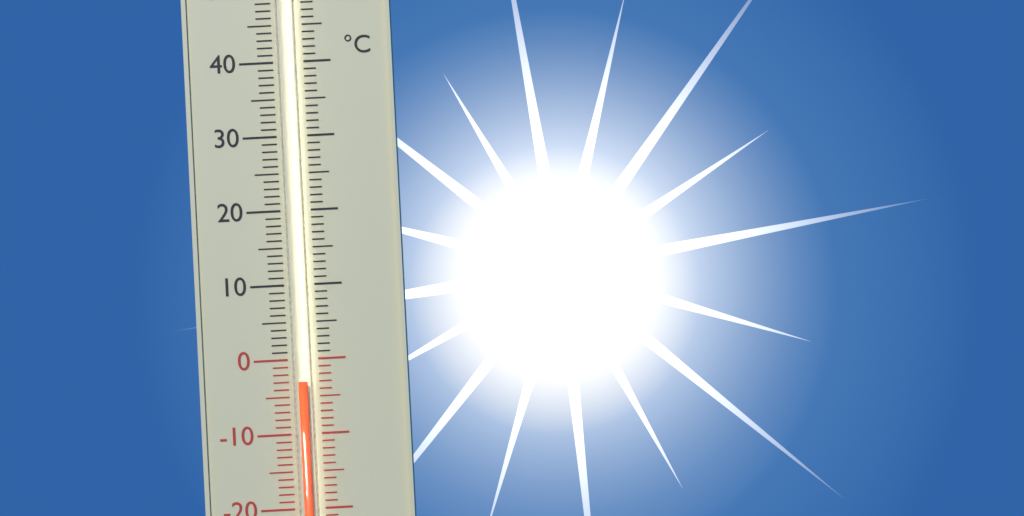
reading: -3 °C
